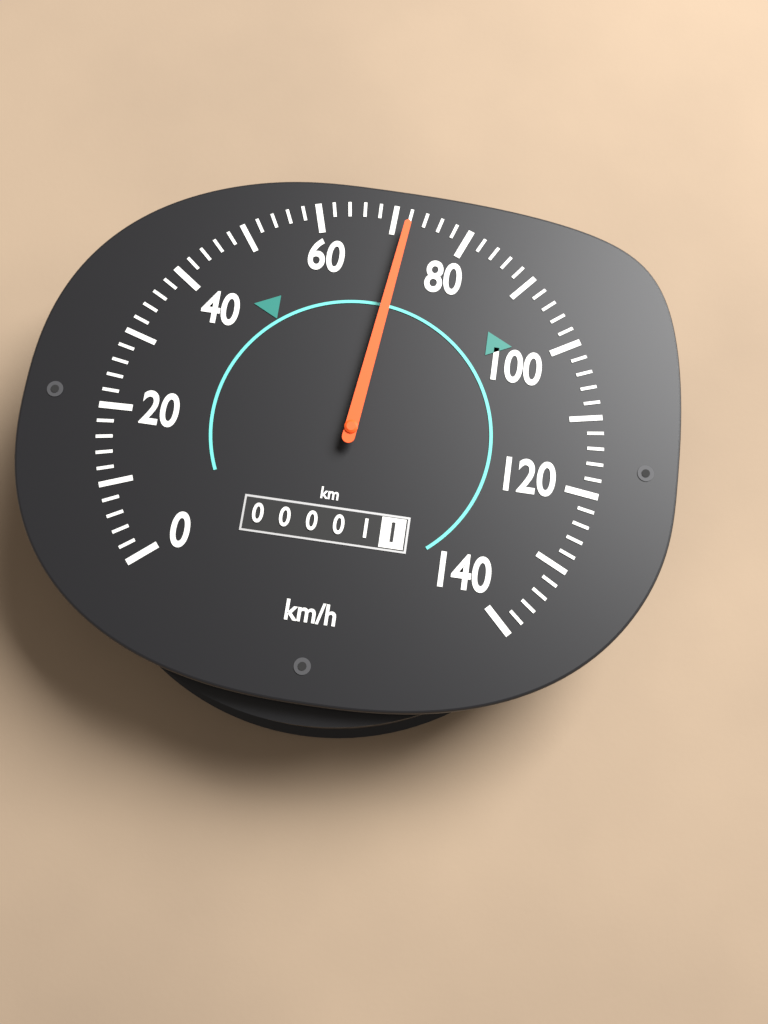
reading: 72 km/h
